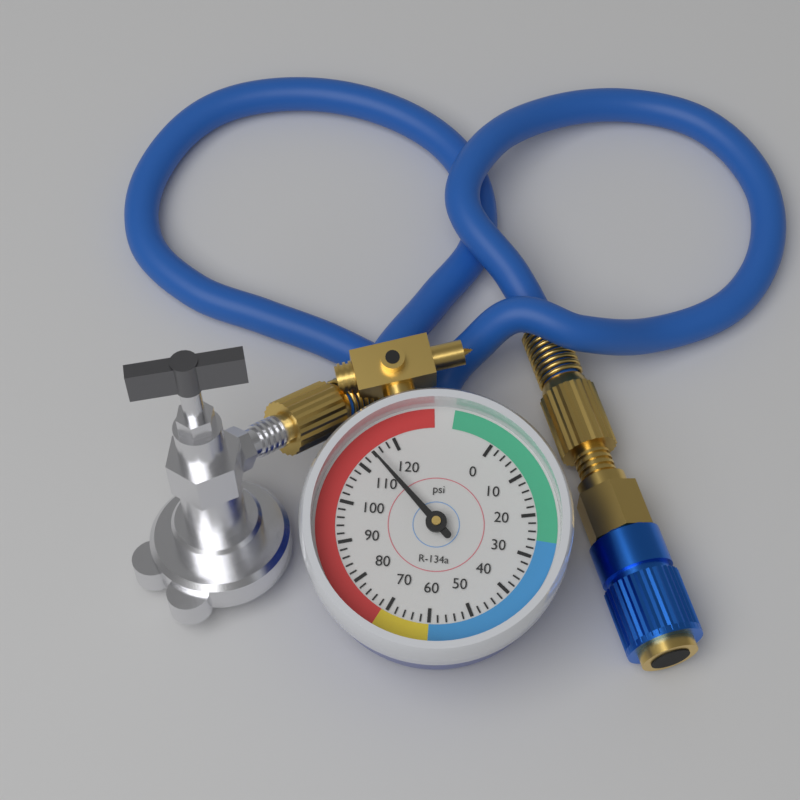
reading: 114 psi
